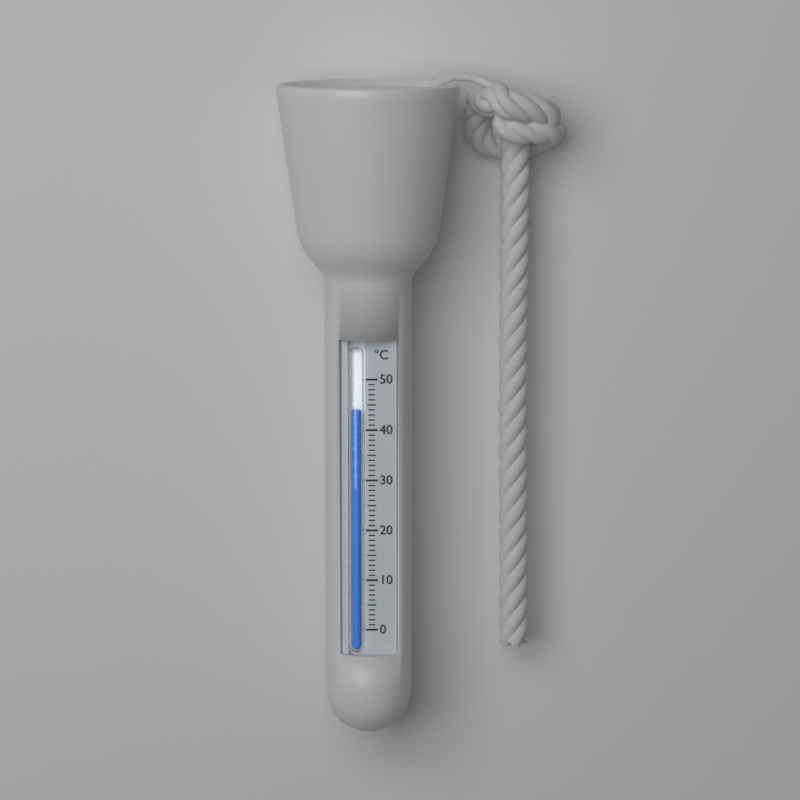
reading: 44 °C
